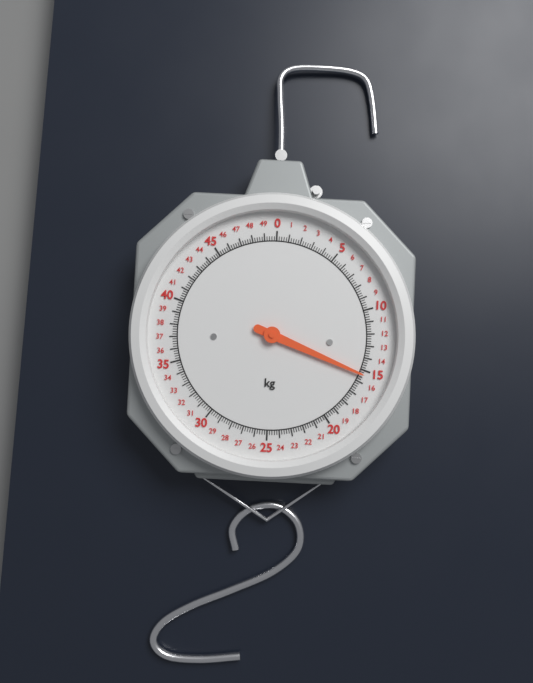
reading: 15.4 kg
